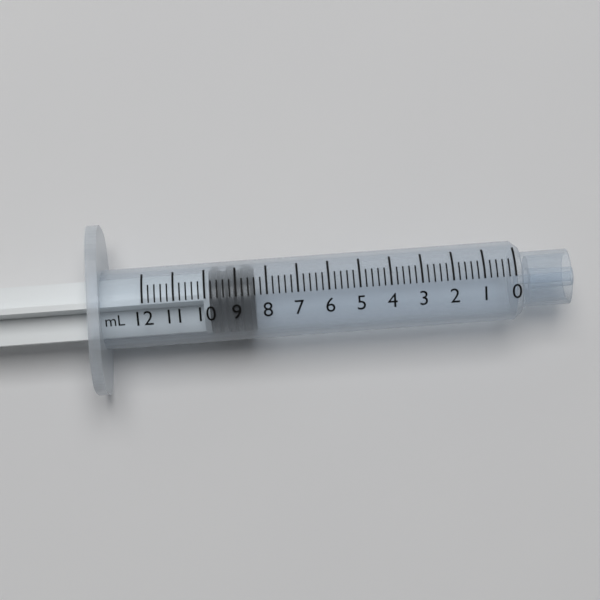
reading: 8.4 mL
